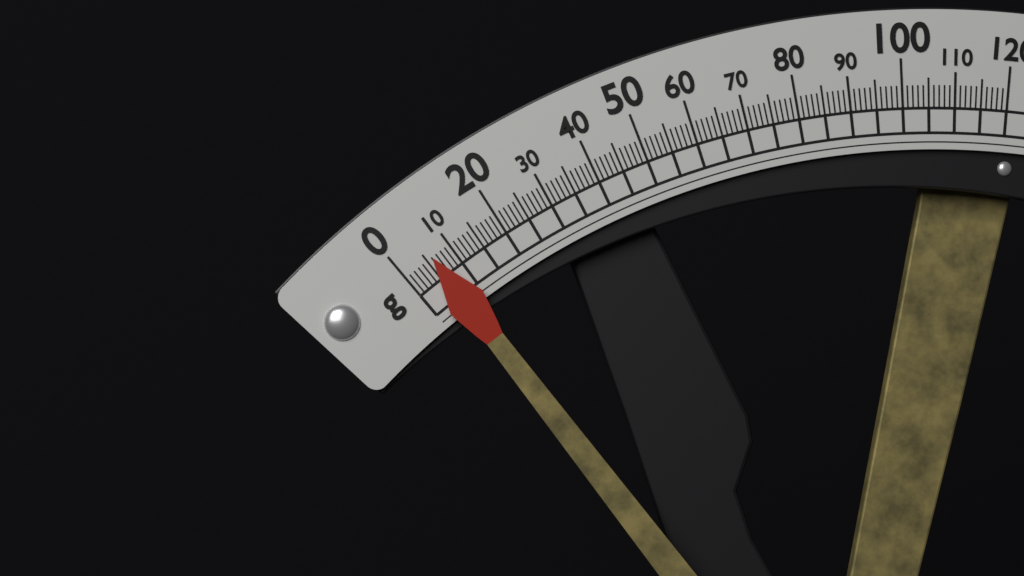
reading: 6 g
